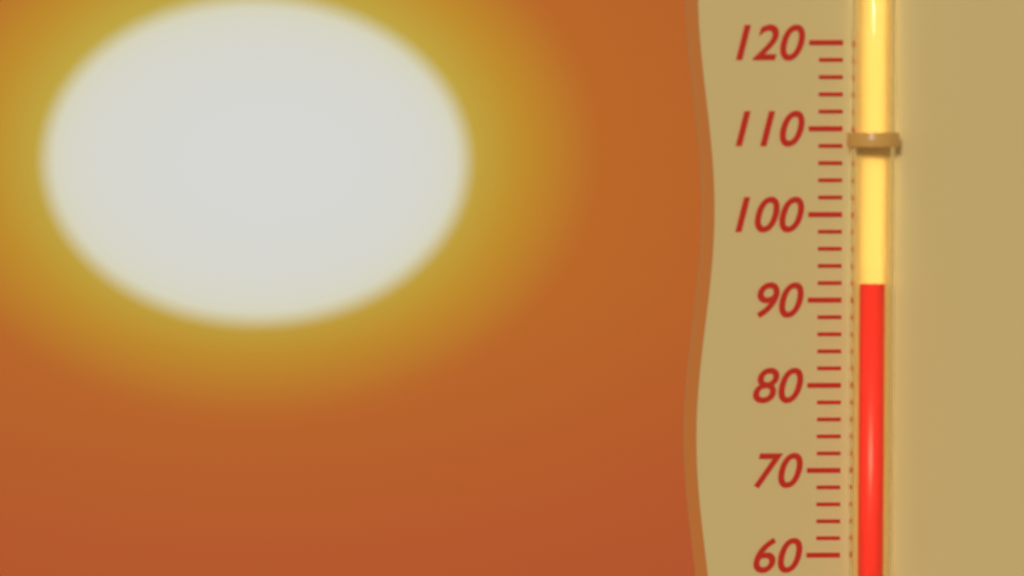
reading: 92 (no unit)
